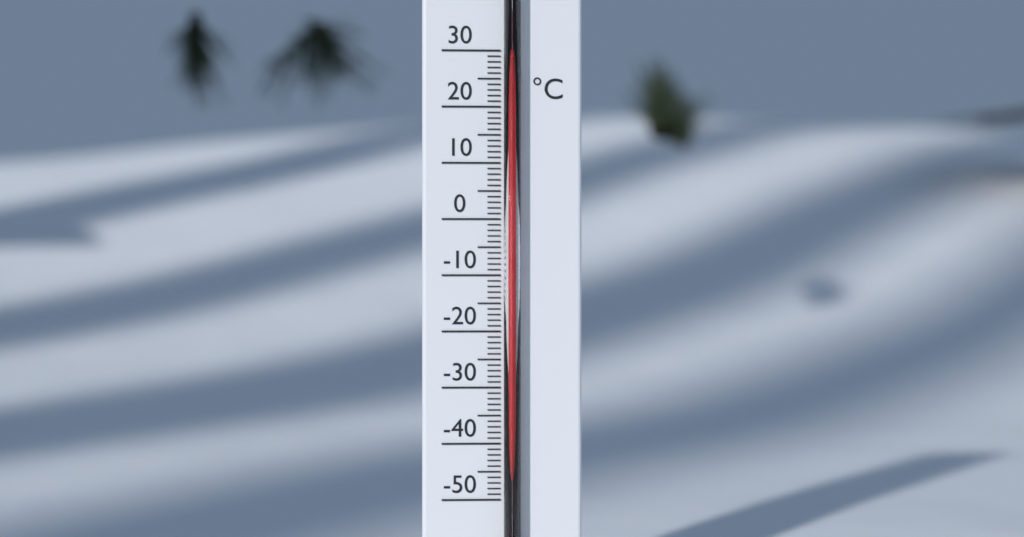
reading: 28 °C
